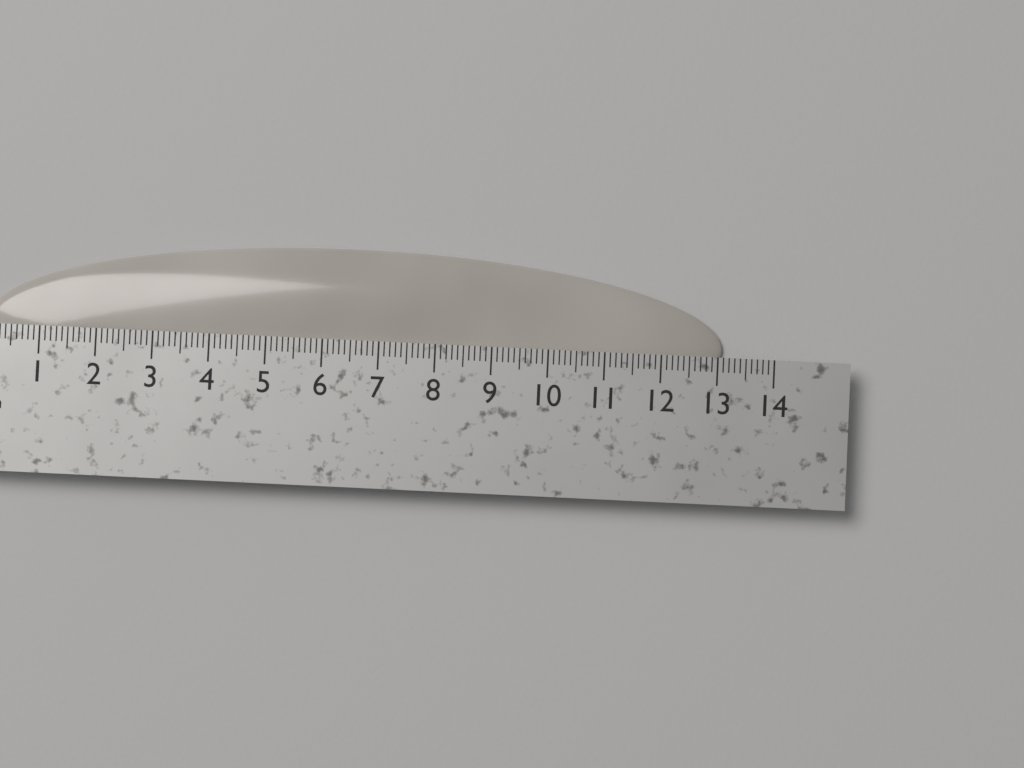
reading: 13.1 cm
